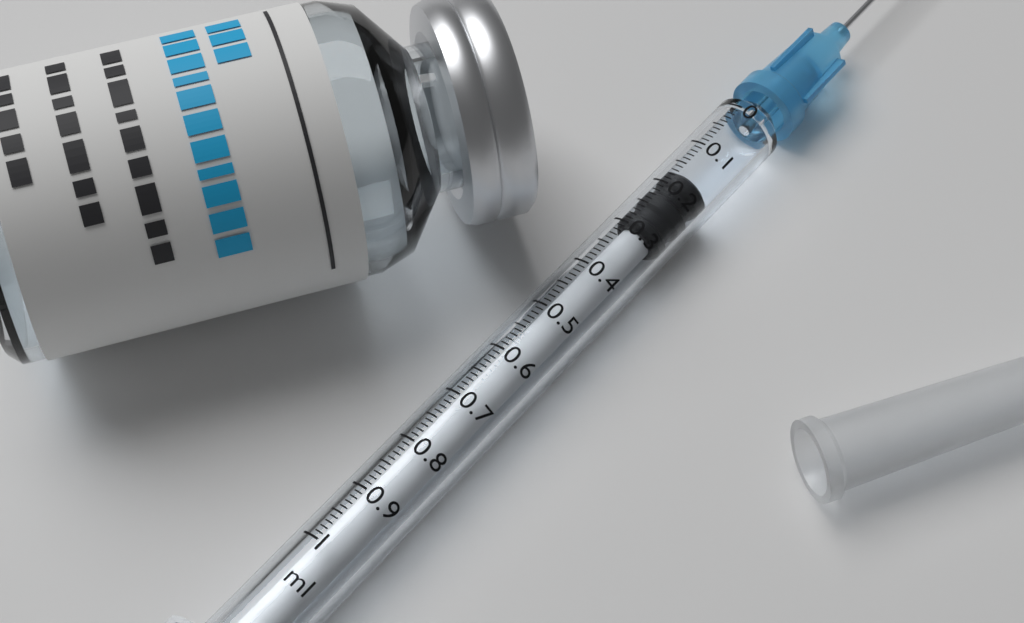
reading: 0.16 ml
